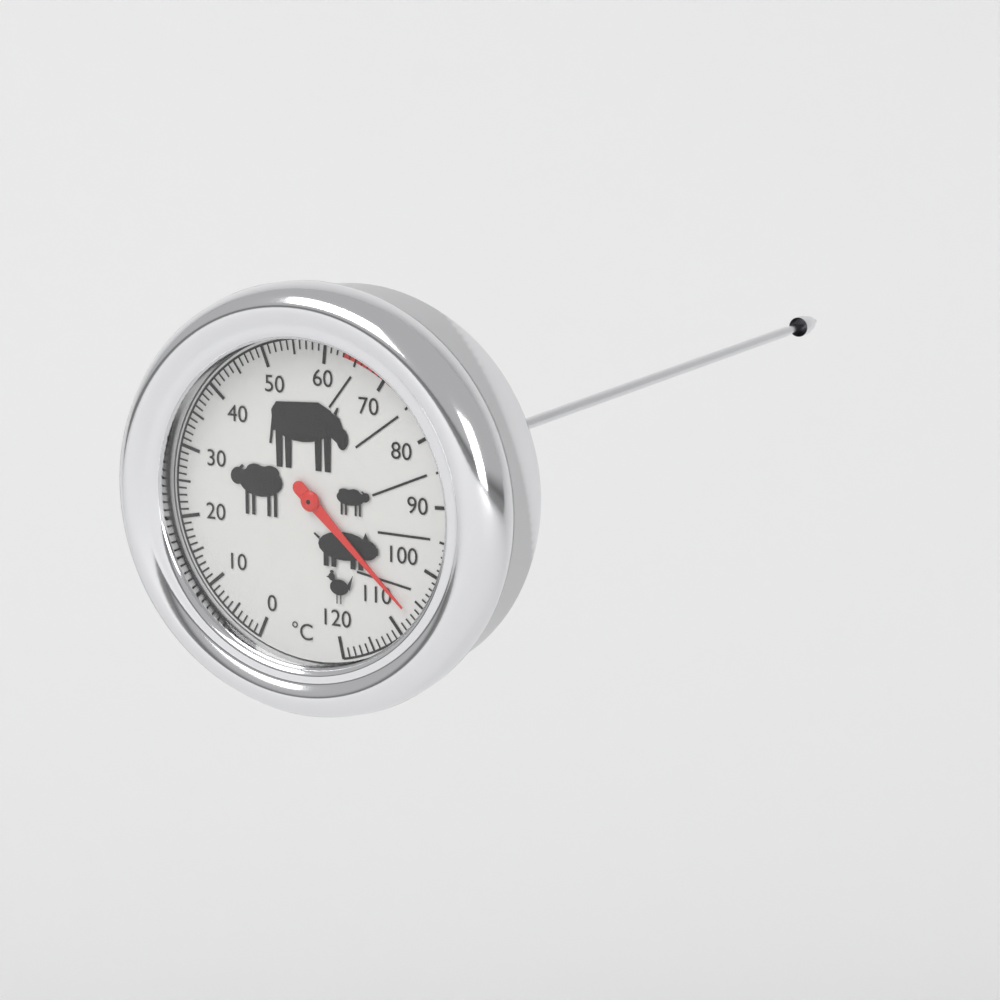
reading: 107 °C
